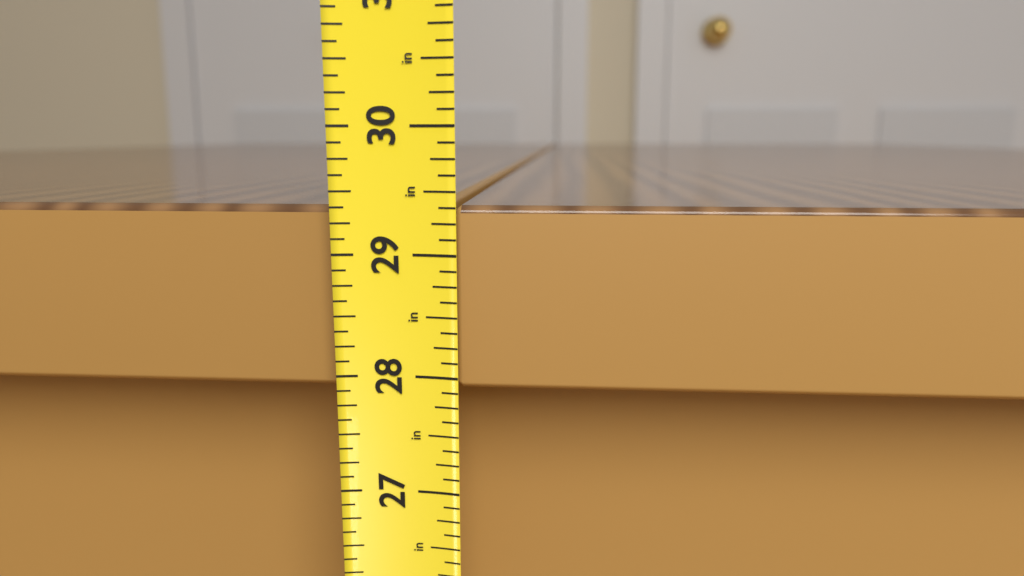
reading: 29.375 in
